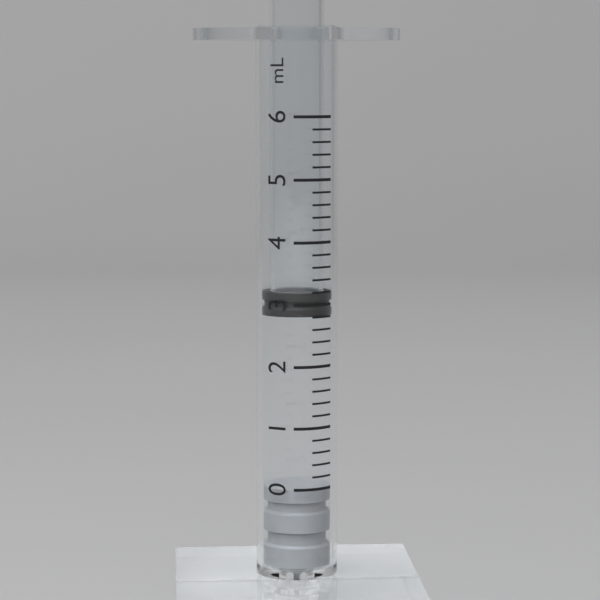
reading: 2.8 mL
